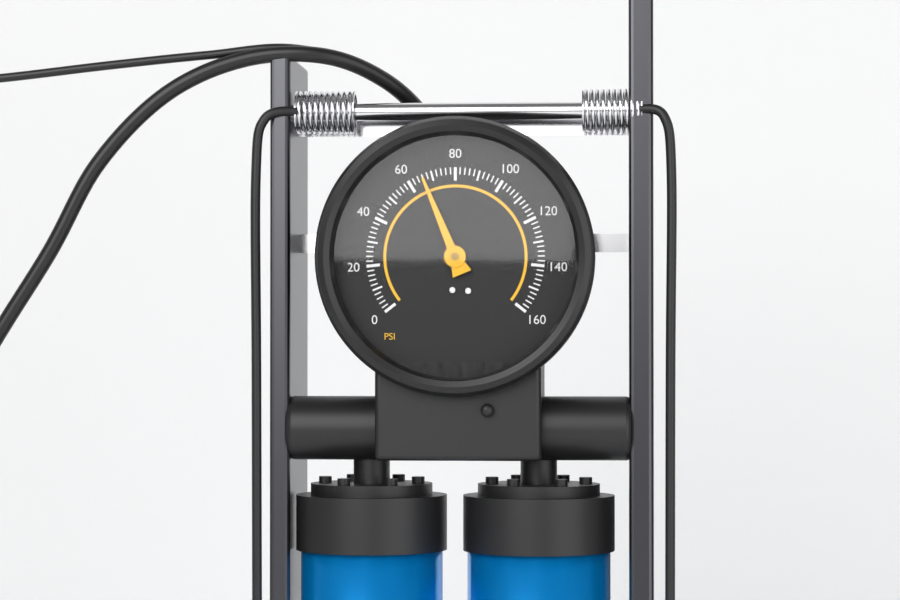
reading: 66 psi
